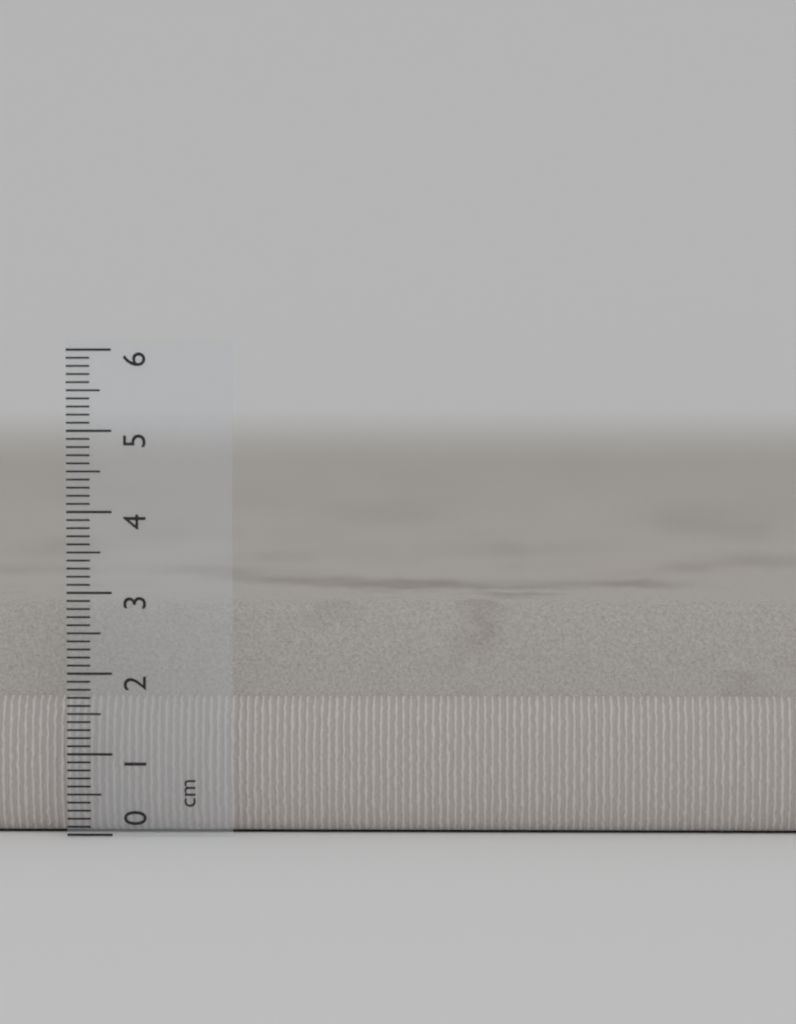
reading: 2.9 cm
